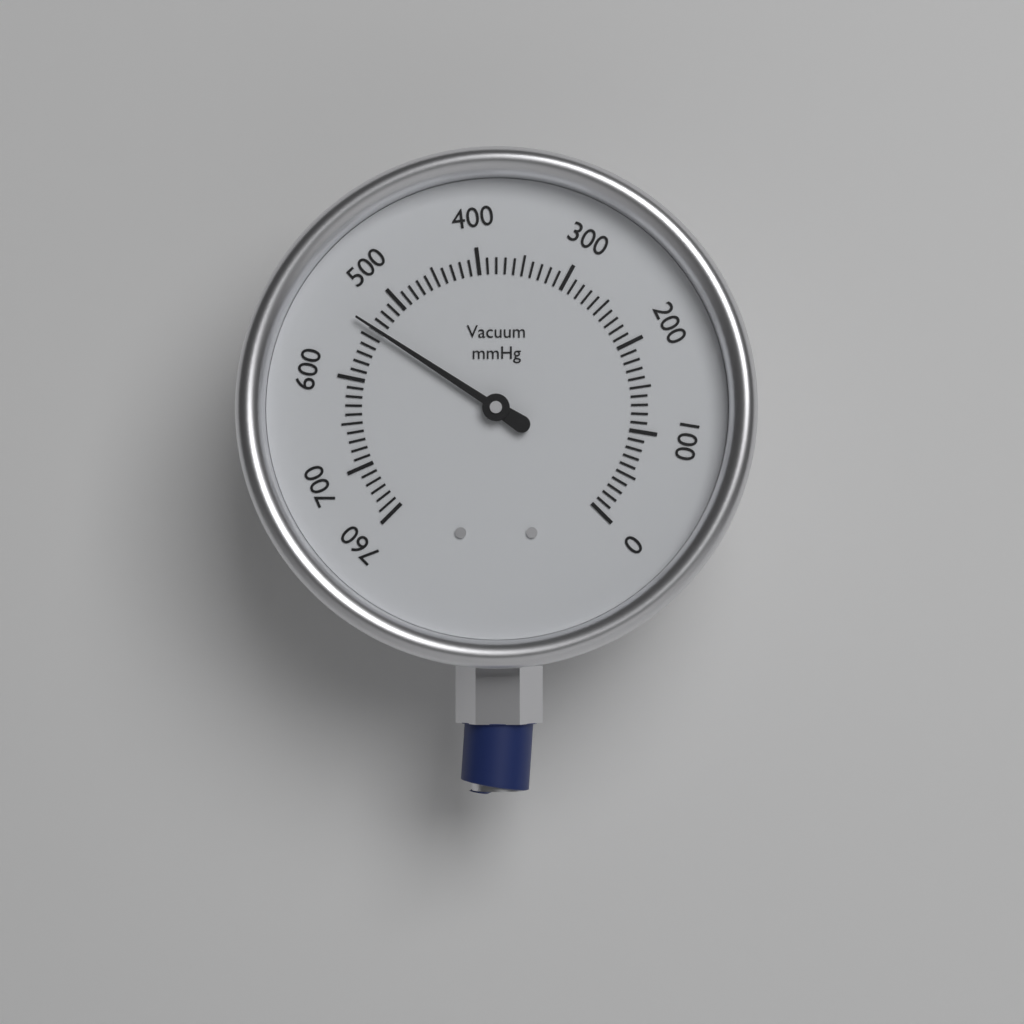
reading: 540 mmHg
